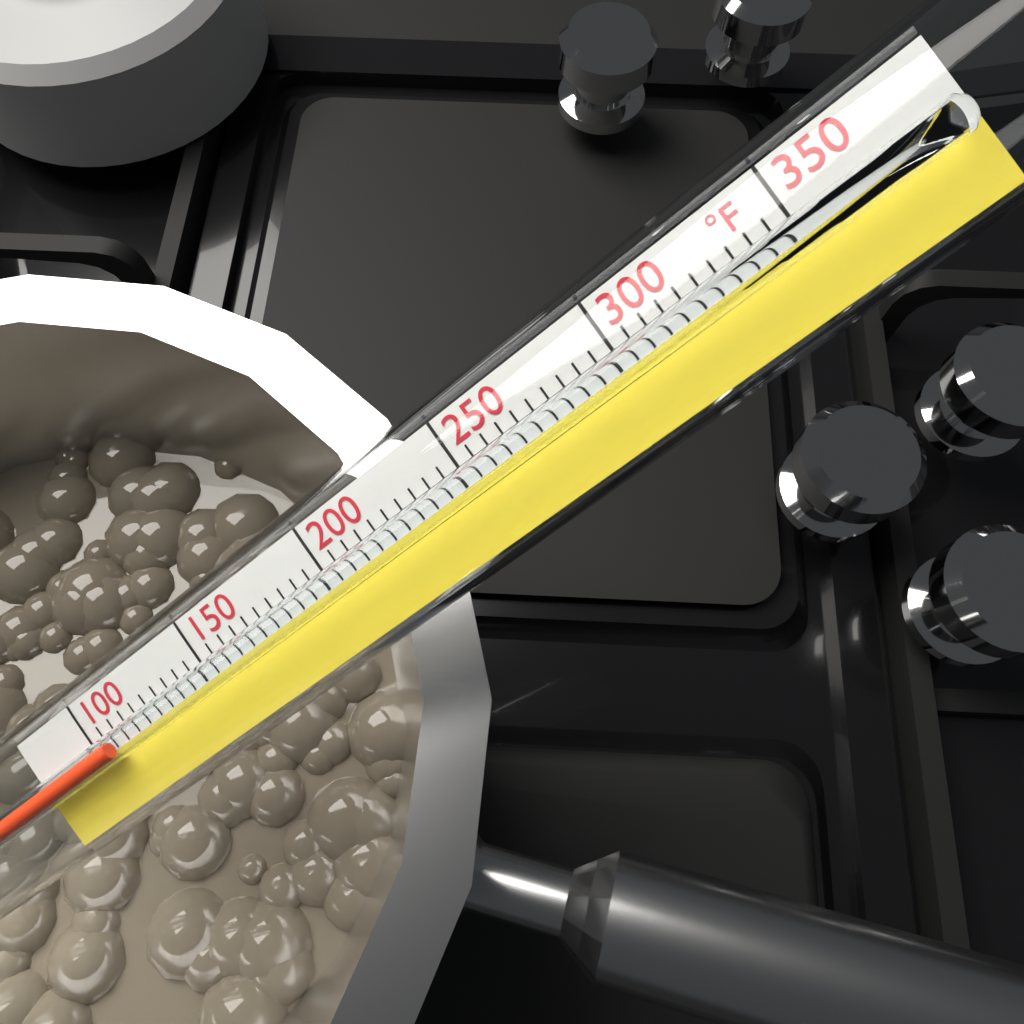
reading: 110 °F
